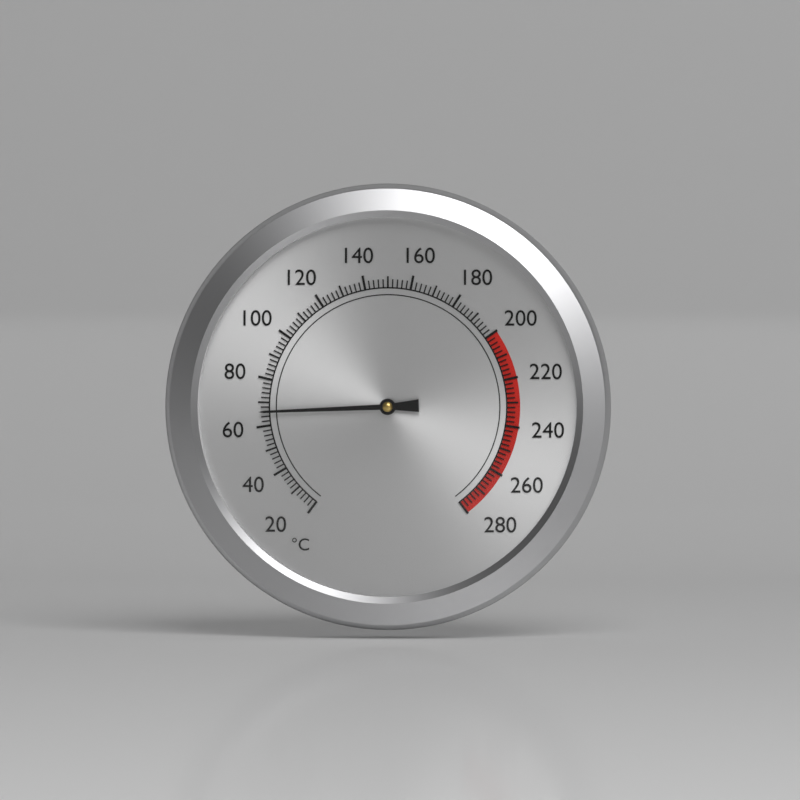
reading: 66 °C
